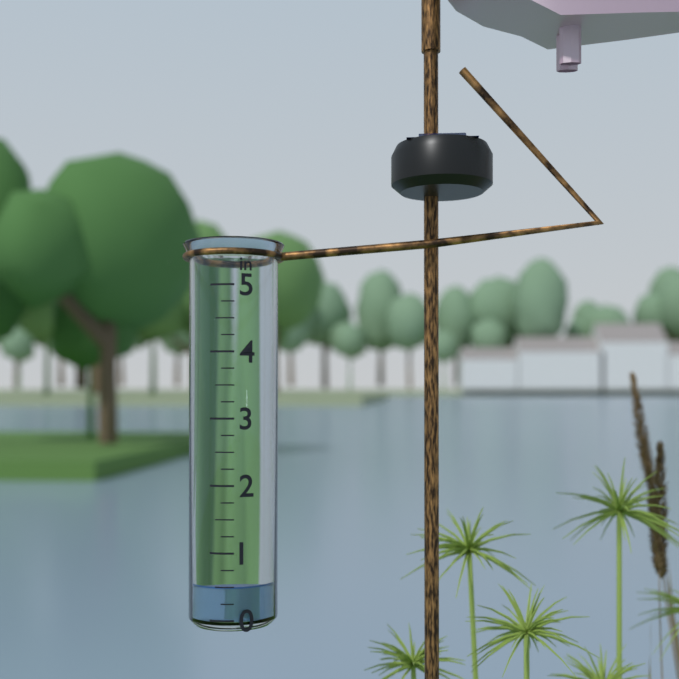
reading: 0.50 in
